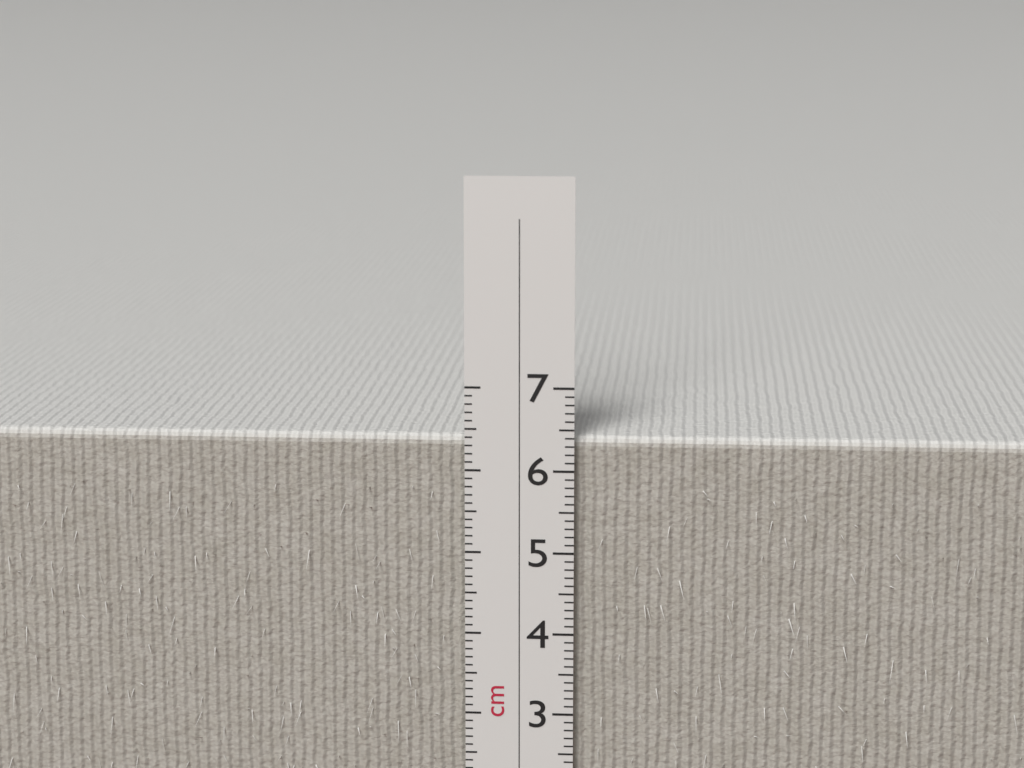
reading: 6.4 cm
